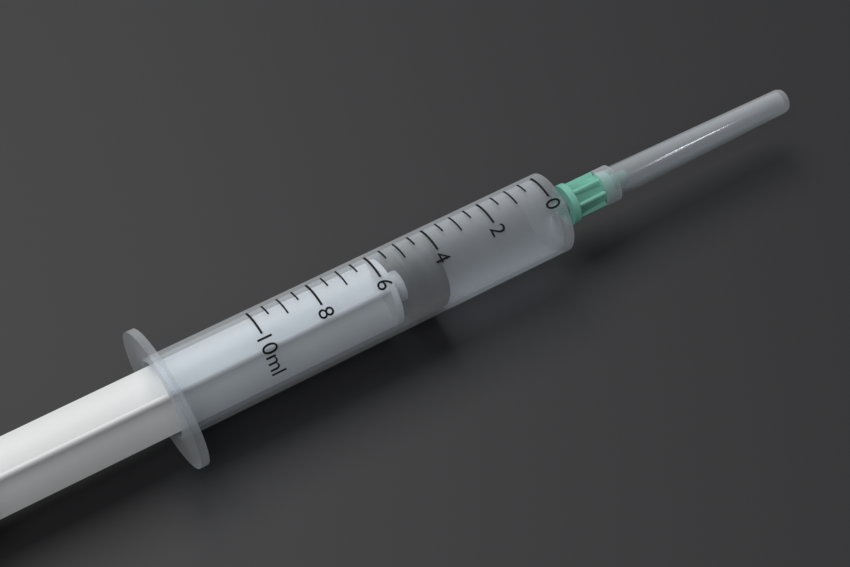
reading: 4.0 ml
